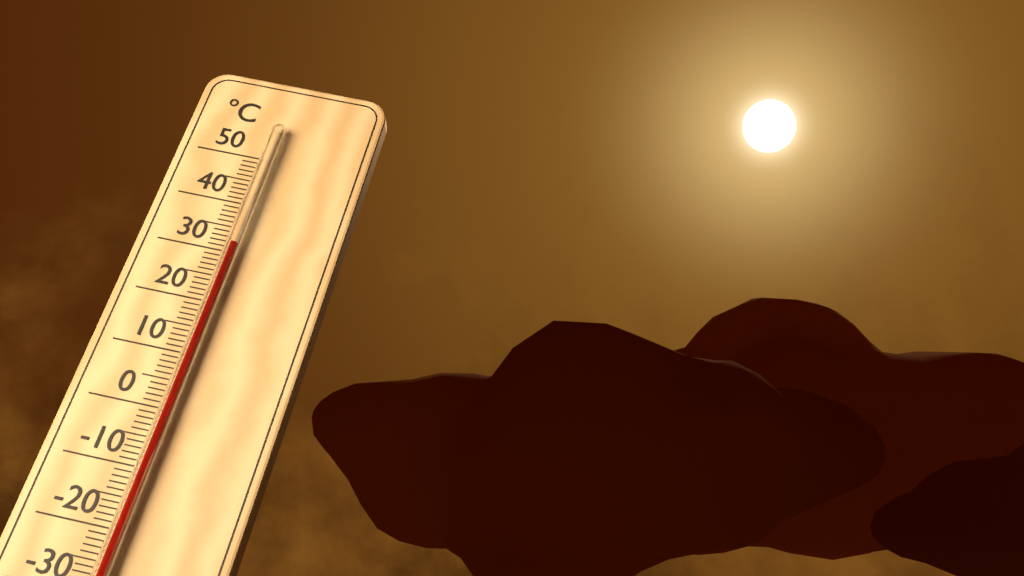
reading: 31 °C
